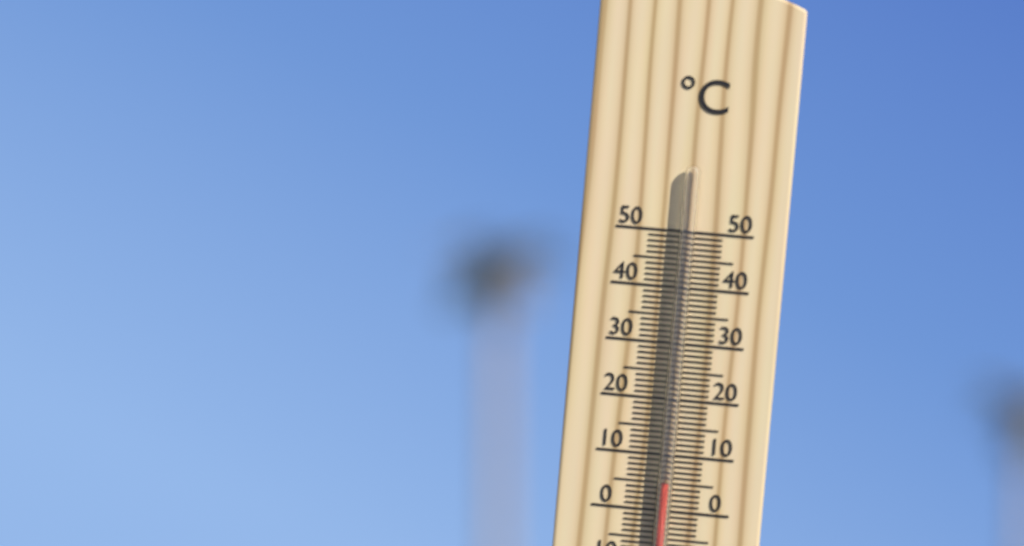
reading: 5 °C
